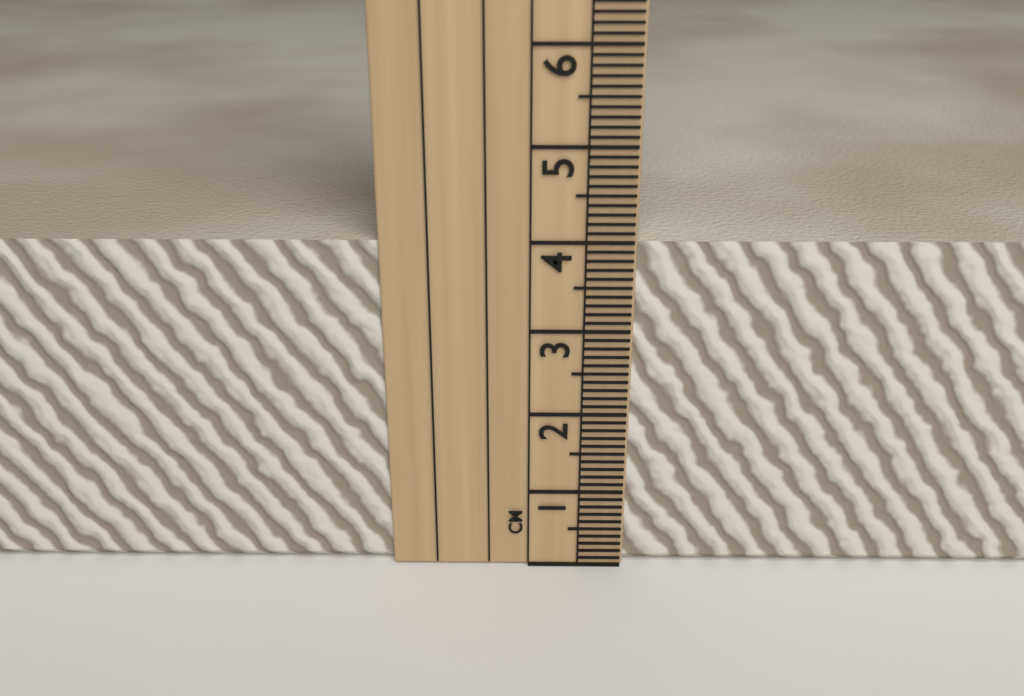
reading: 4.0 cm
